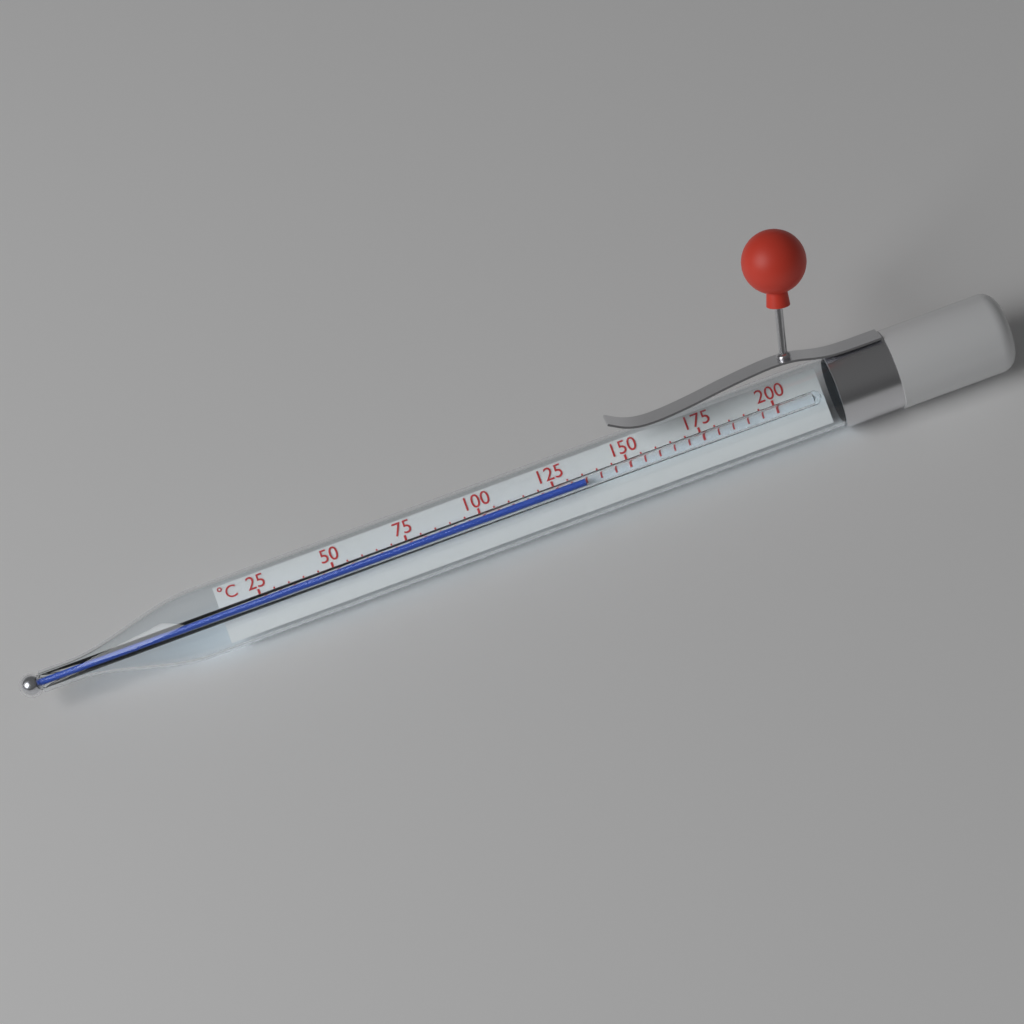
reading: 135 °C
